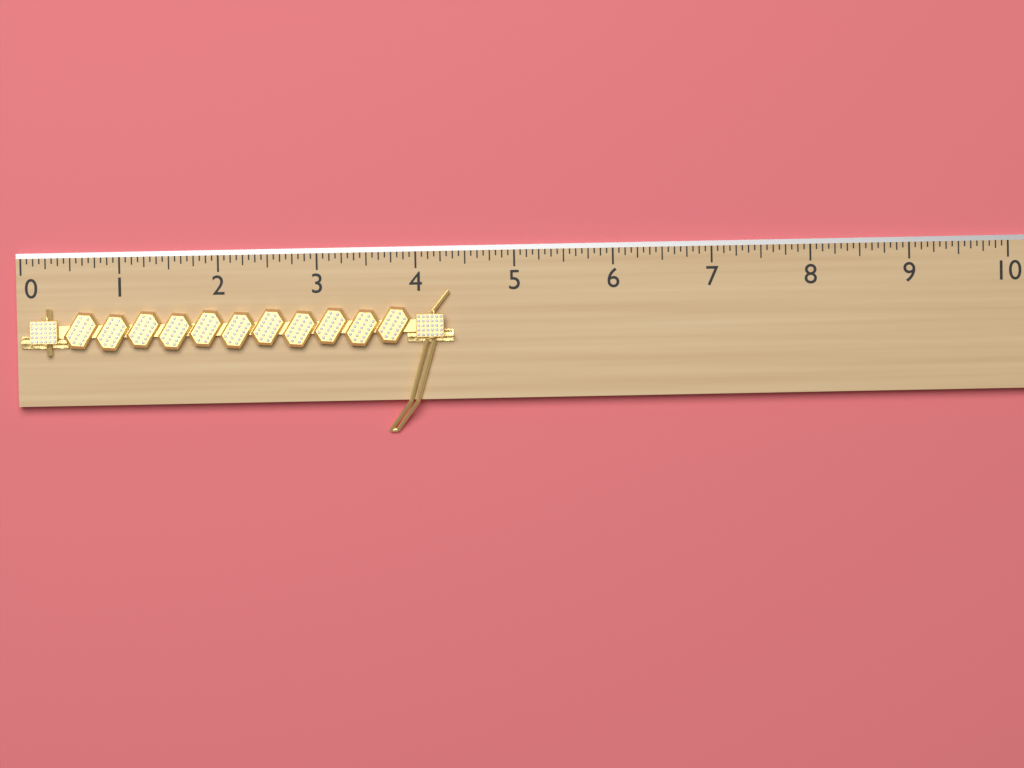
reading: 4.3750 (no unit)
